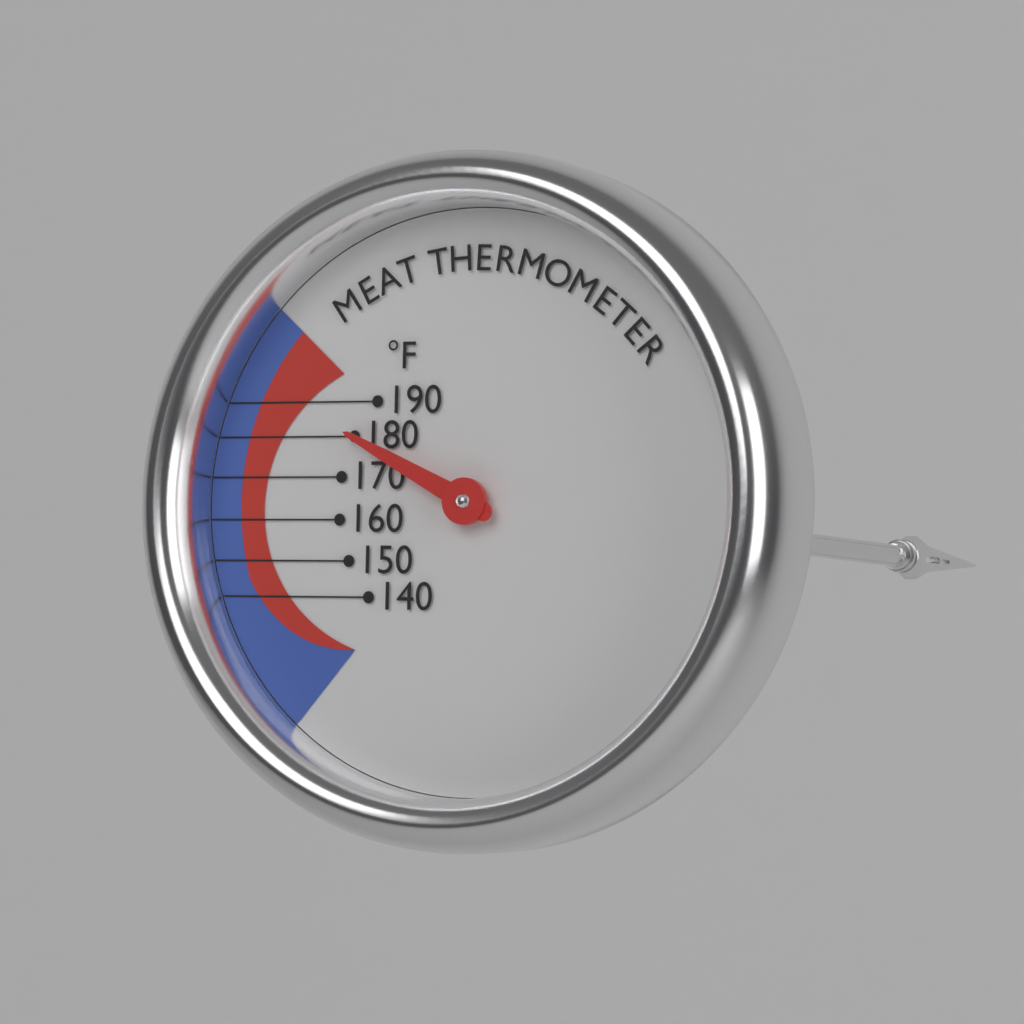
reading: 180 °F
